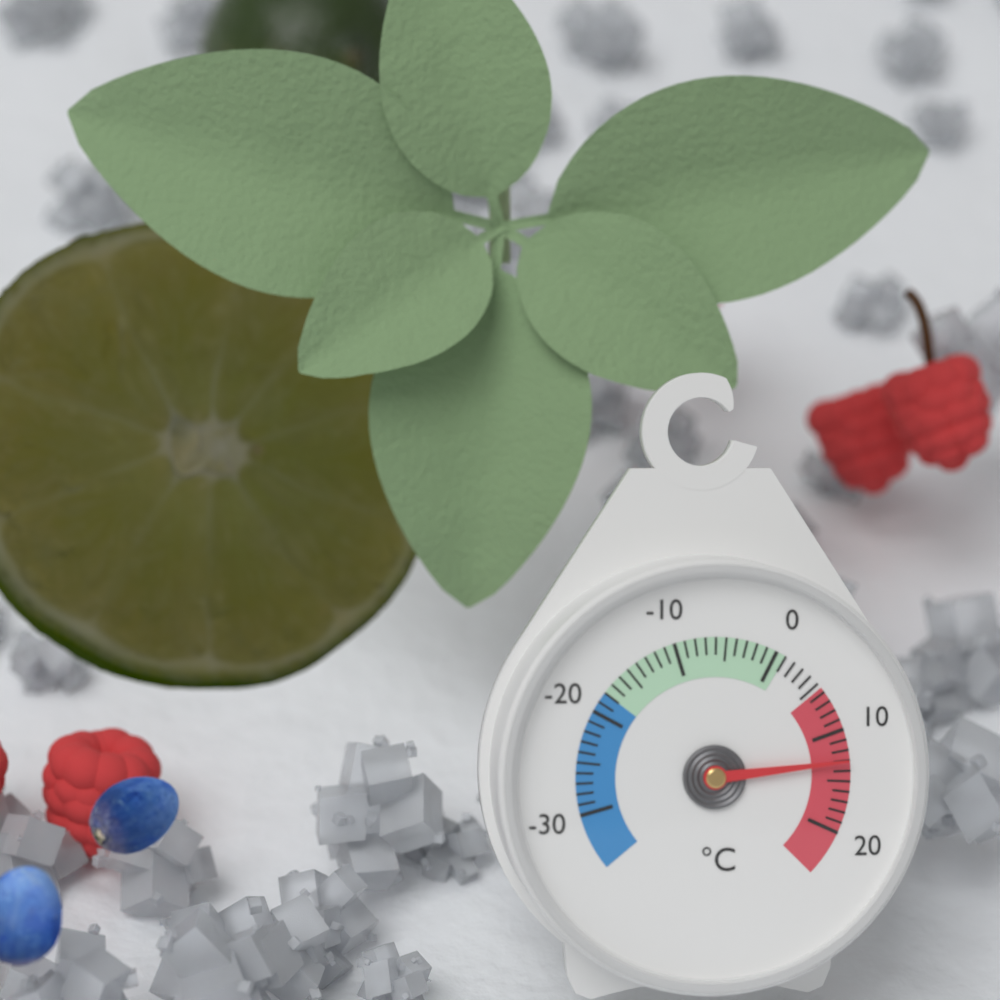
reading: 13 °C
